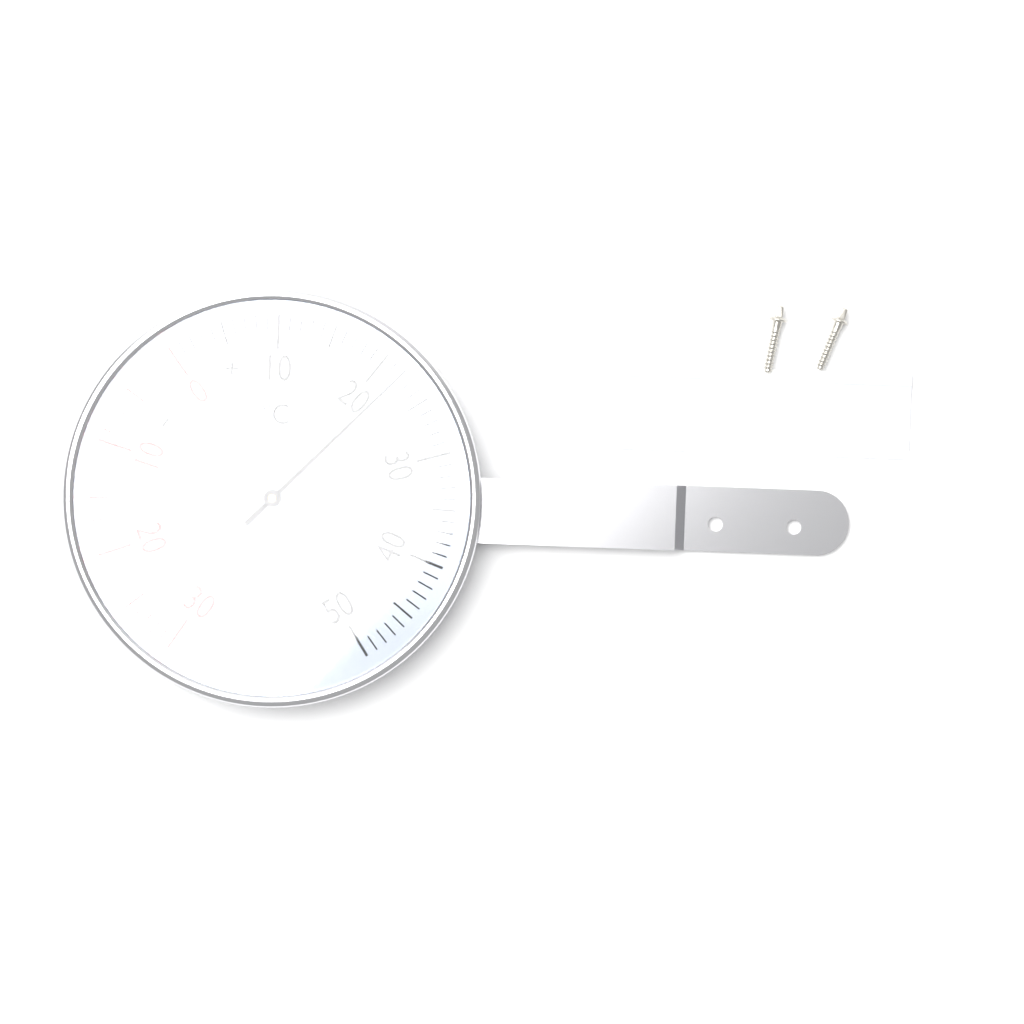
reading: 22 °C
